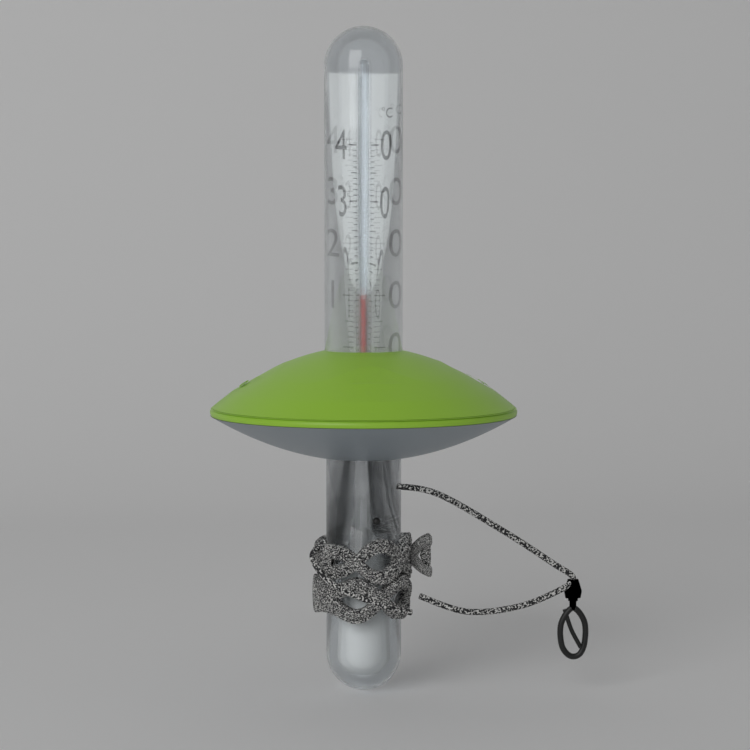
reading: 10 °C
